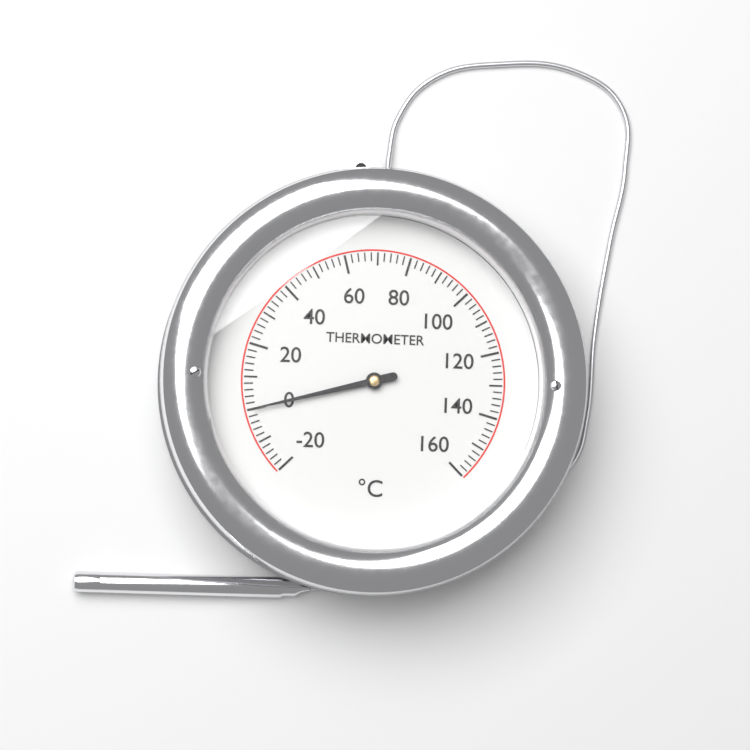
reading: 0 °C
